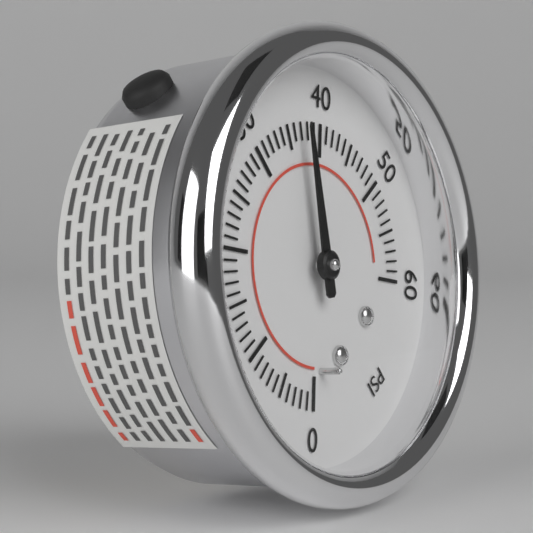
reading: 37 psi
